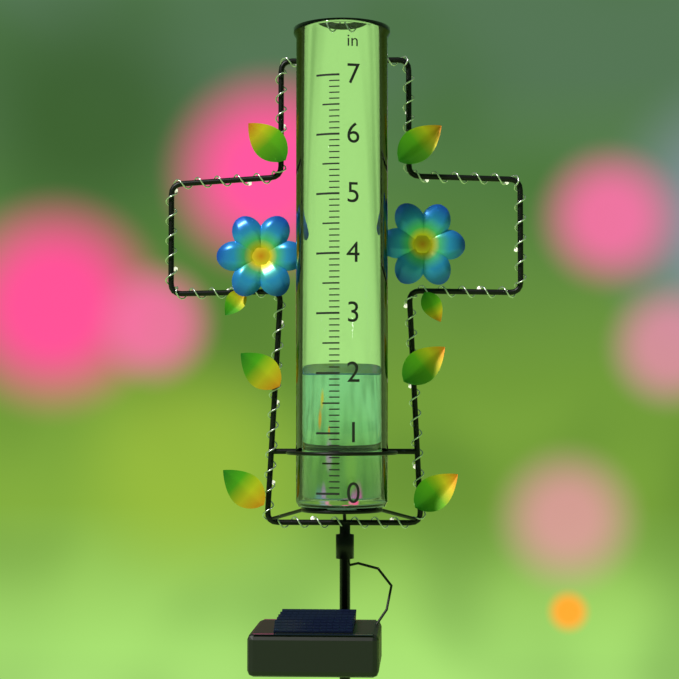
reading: 2.0 in
